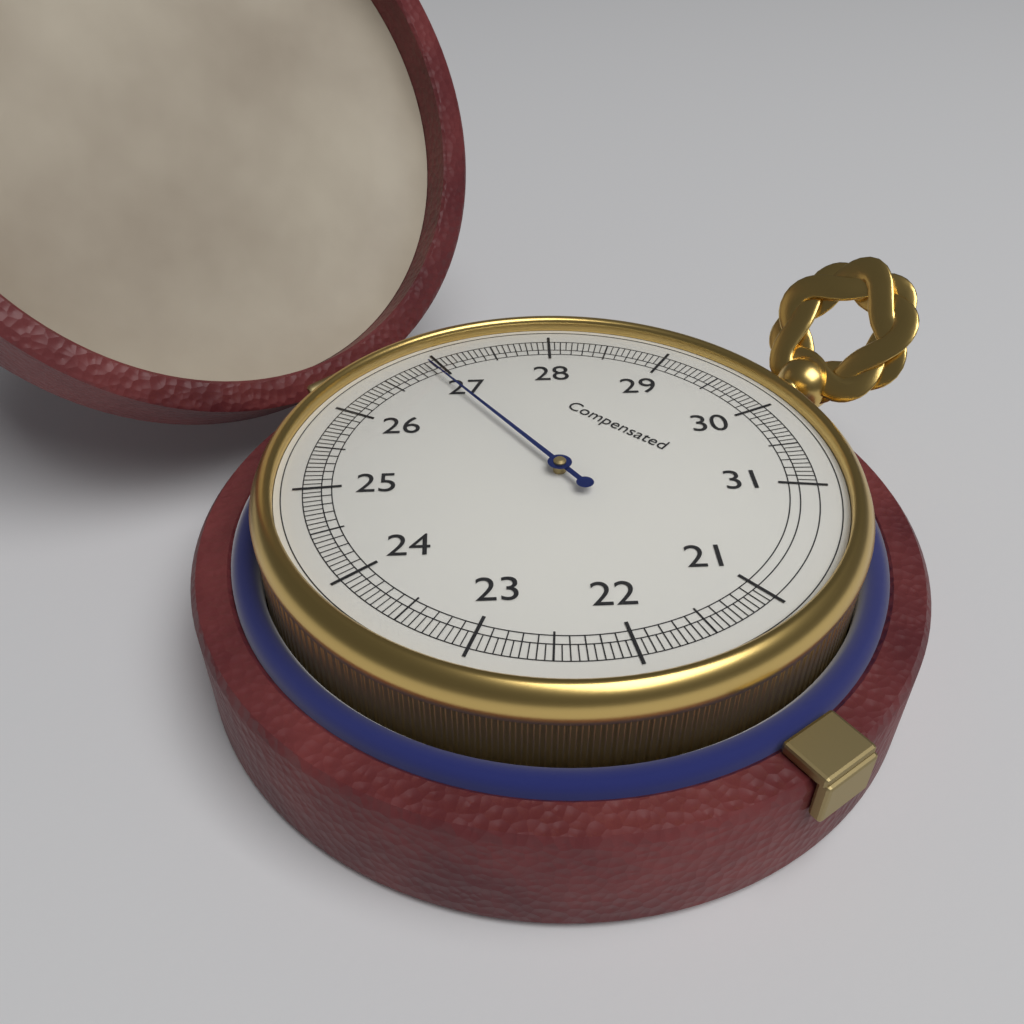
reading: 26.90 (no unit)
